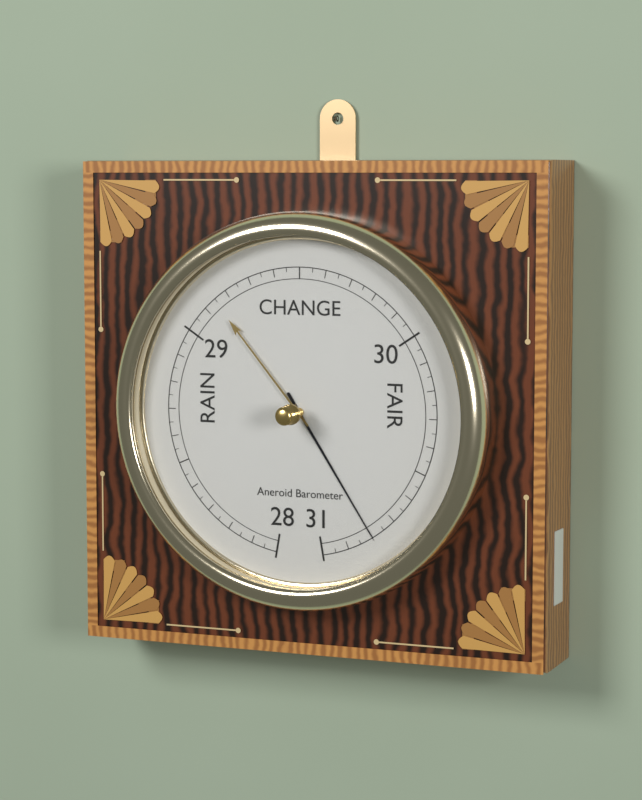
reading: 30.80 inHg
